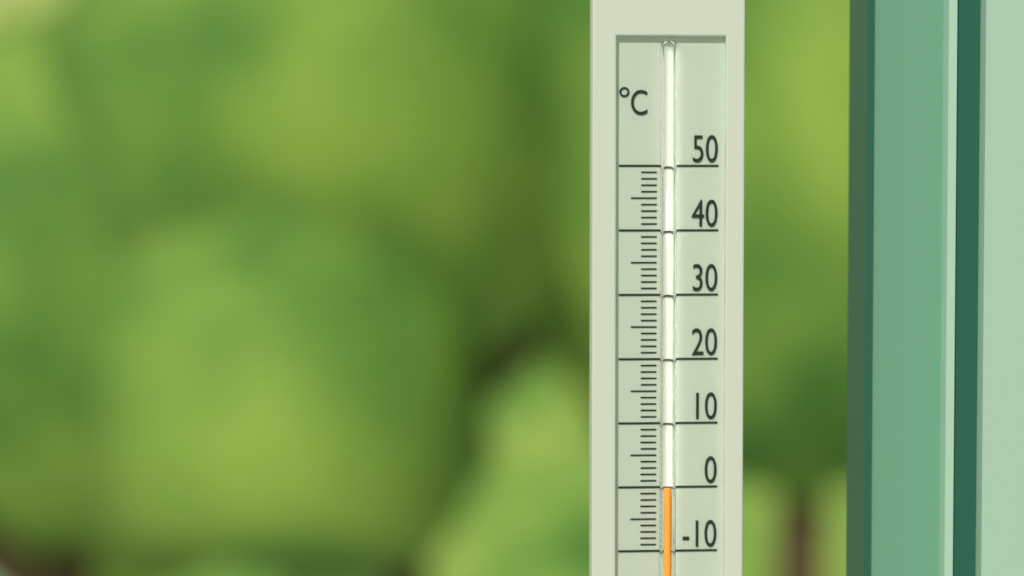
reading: 0 °C
